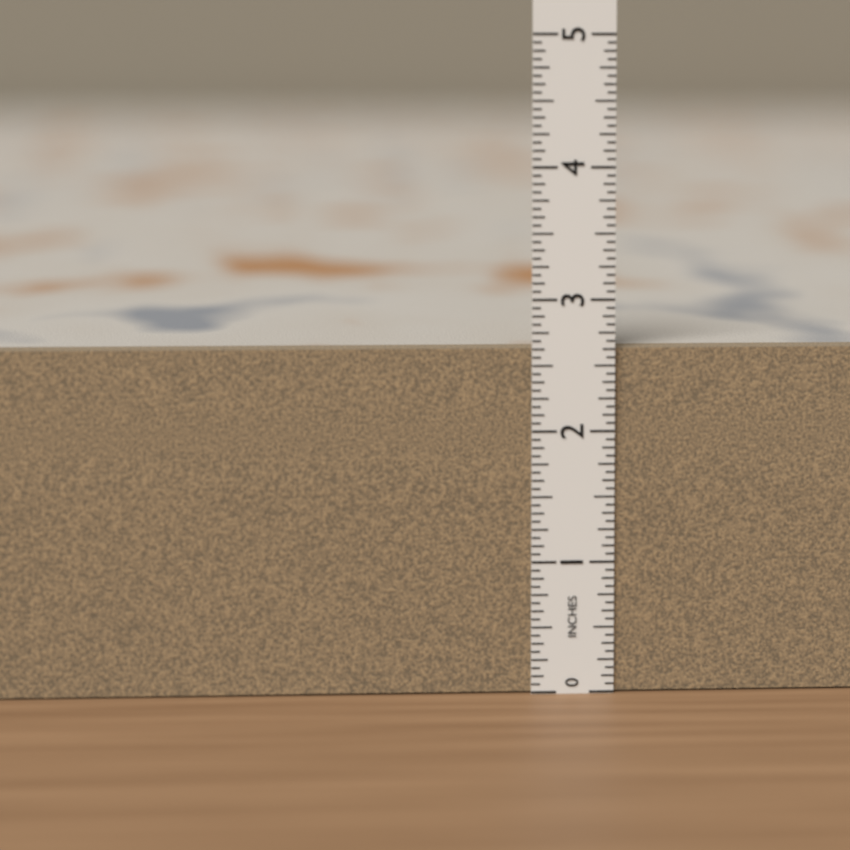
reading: 2.6250 in
